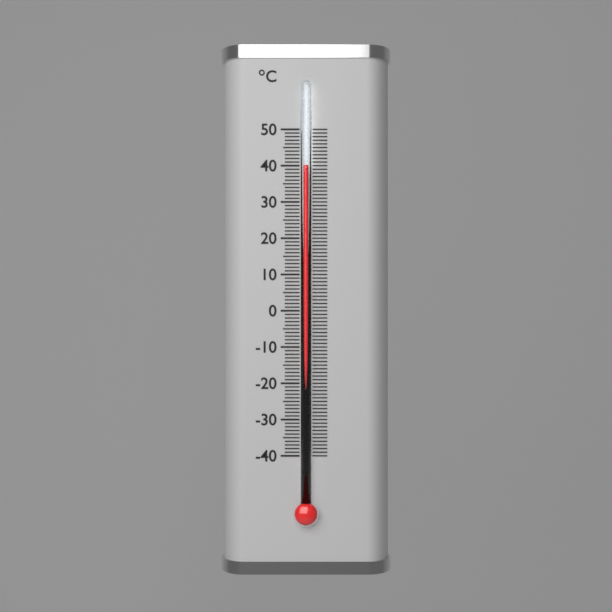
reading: 40 °C
